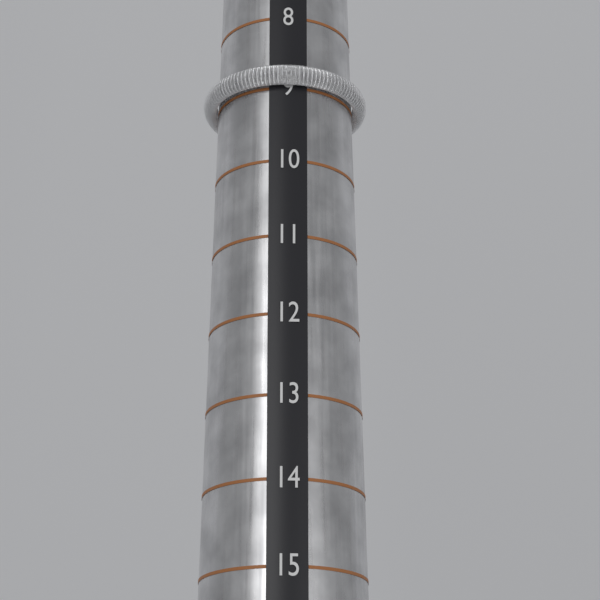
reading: 9 (no unit)
